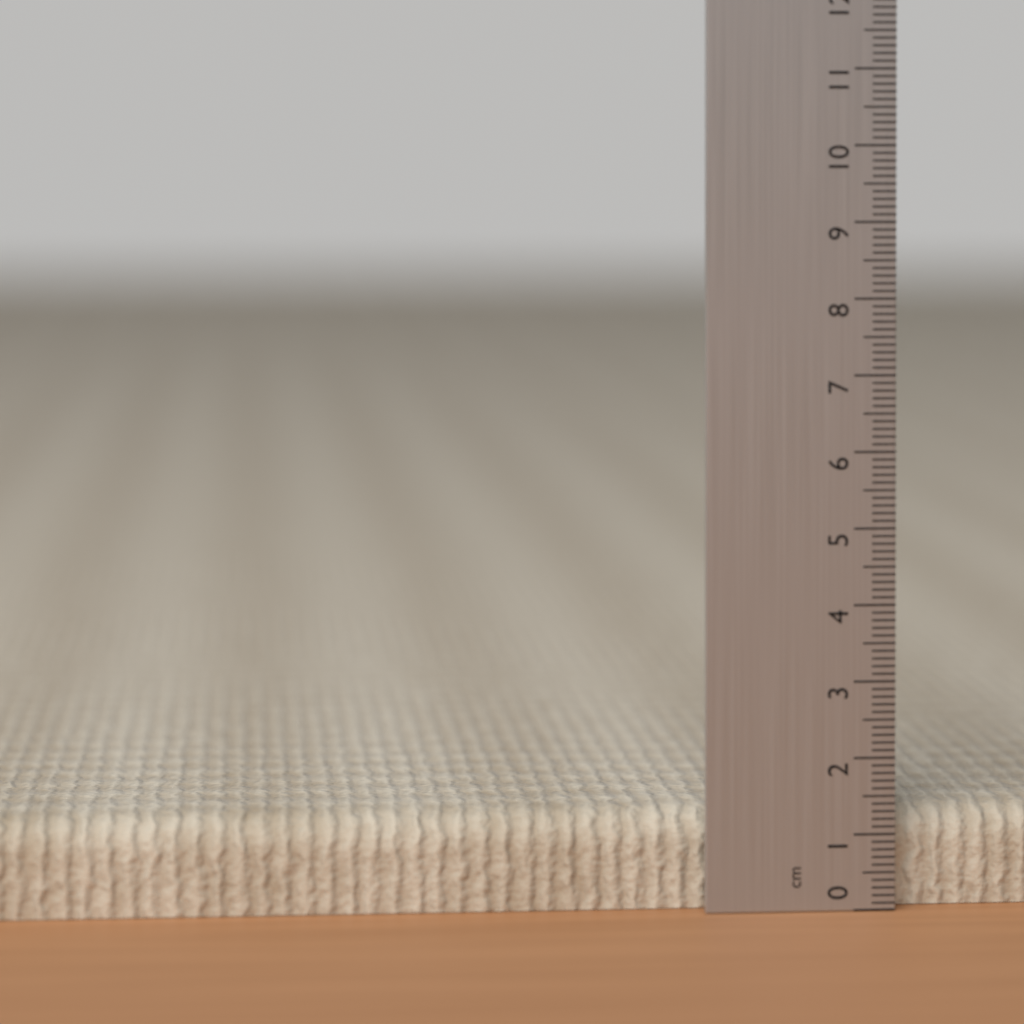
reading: 1.3 cm
